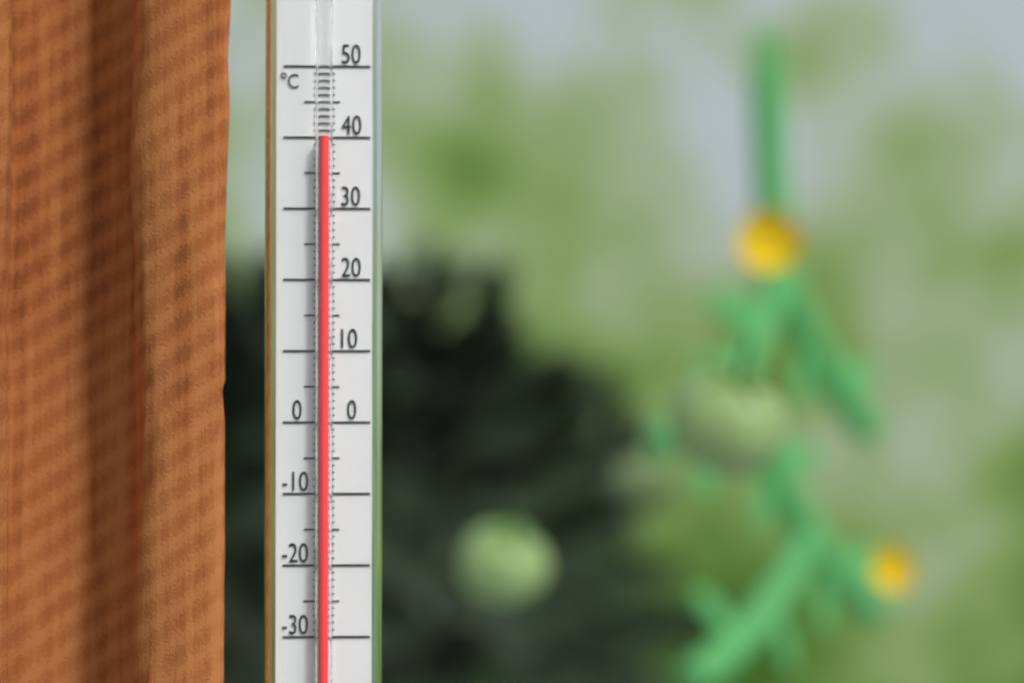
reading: 40 °C
